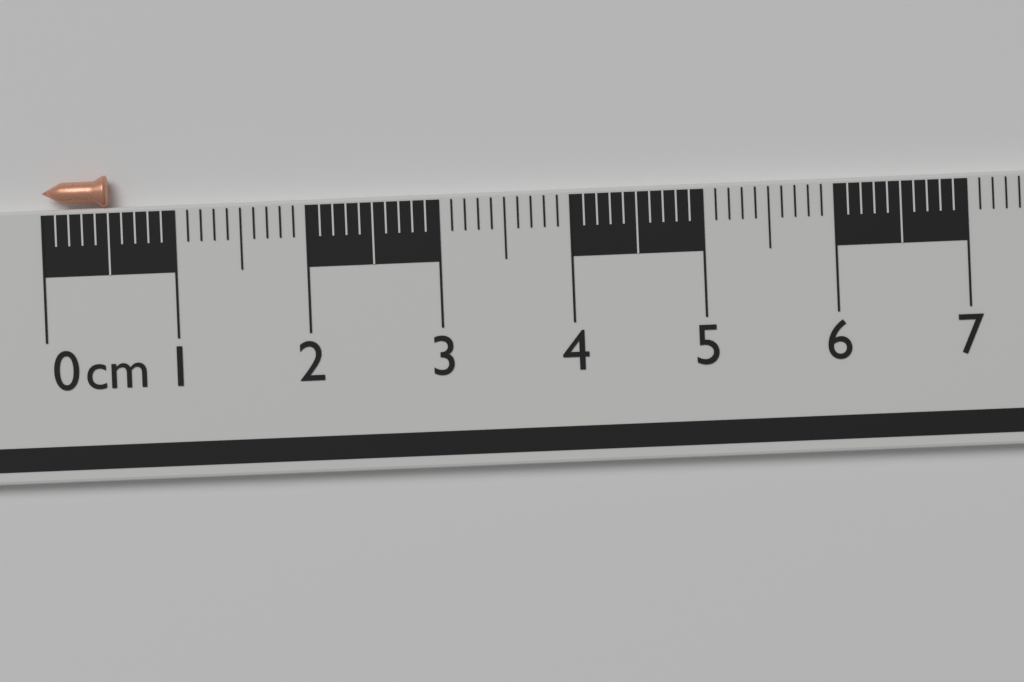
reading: 0.5 cm
